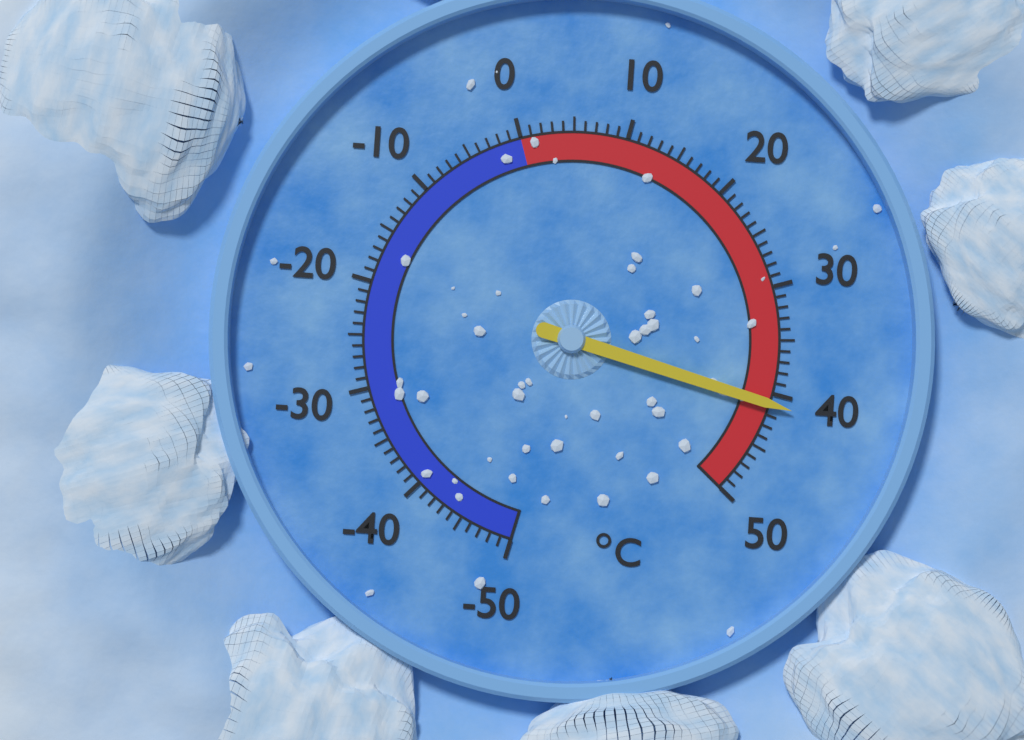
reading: 41 °C
